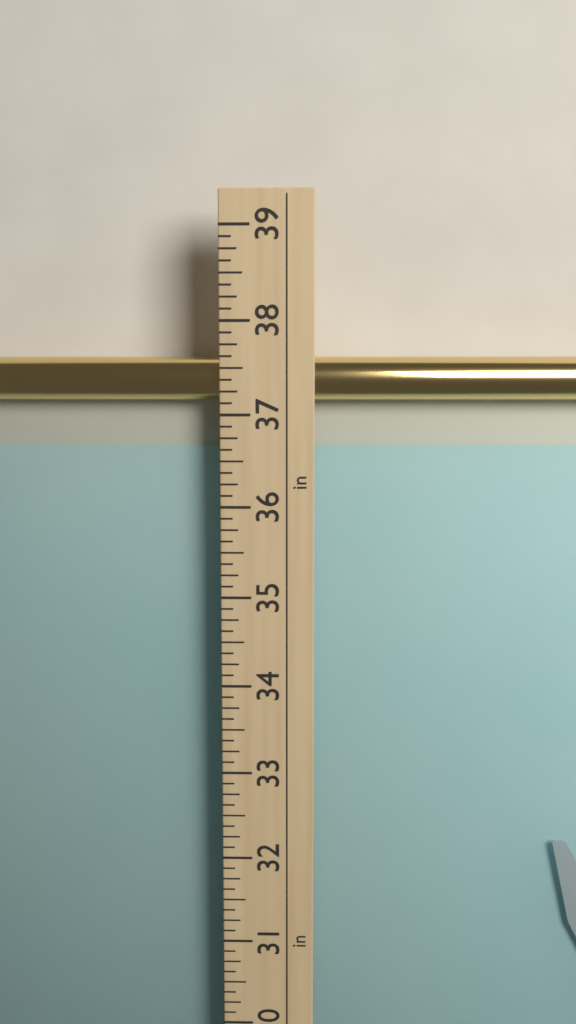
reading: 37.625 in
